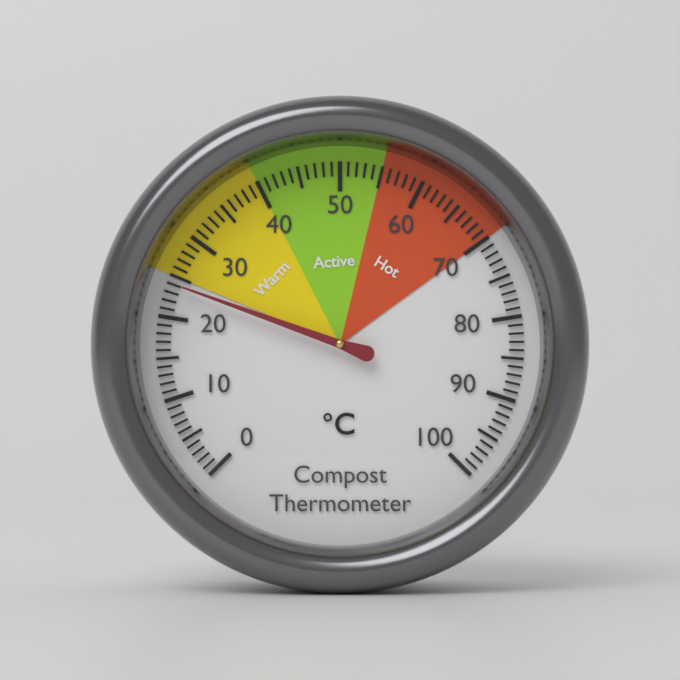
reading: 24 °C
